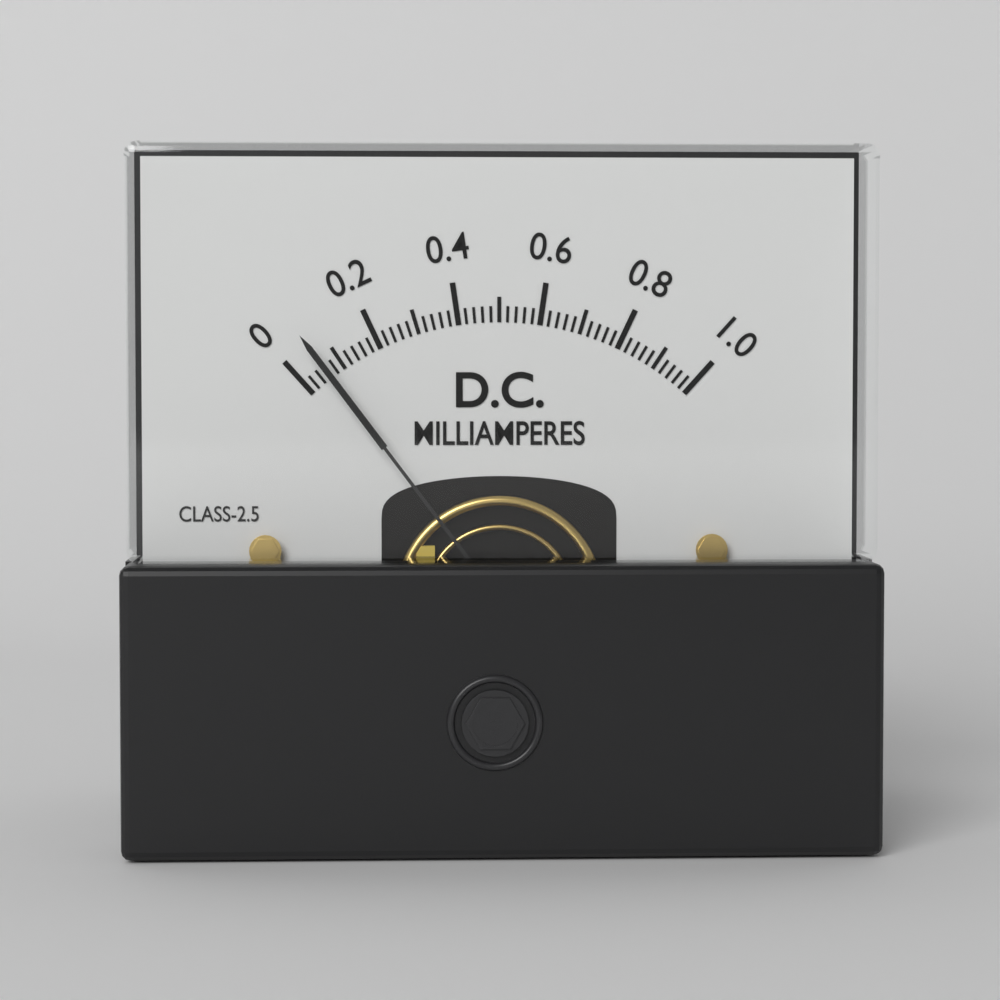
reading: 0.06 mA
